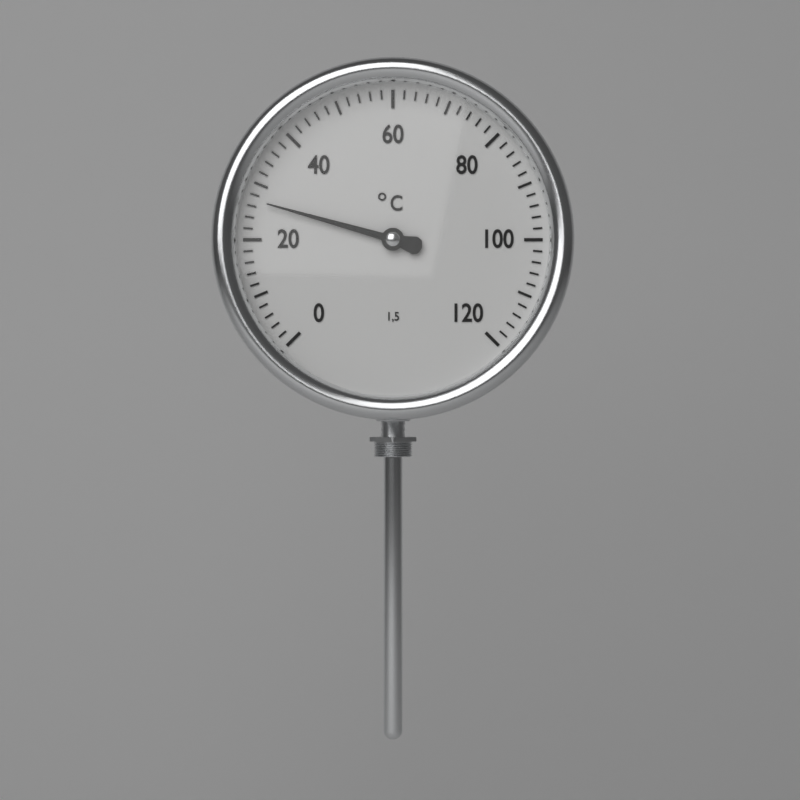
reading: 27 °C
